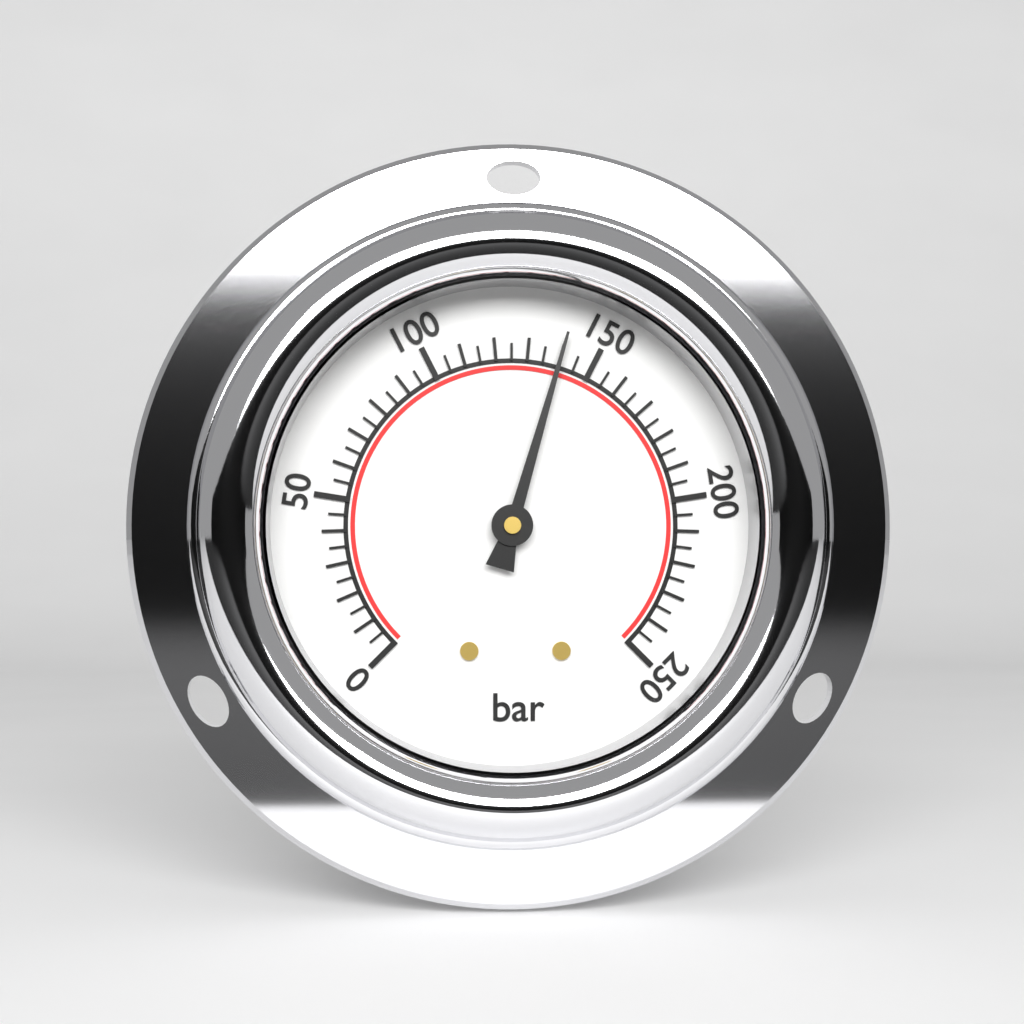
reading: 140 bar
